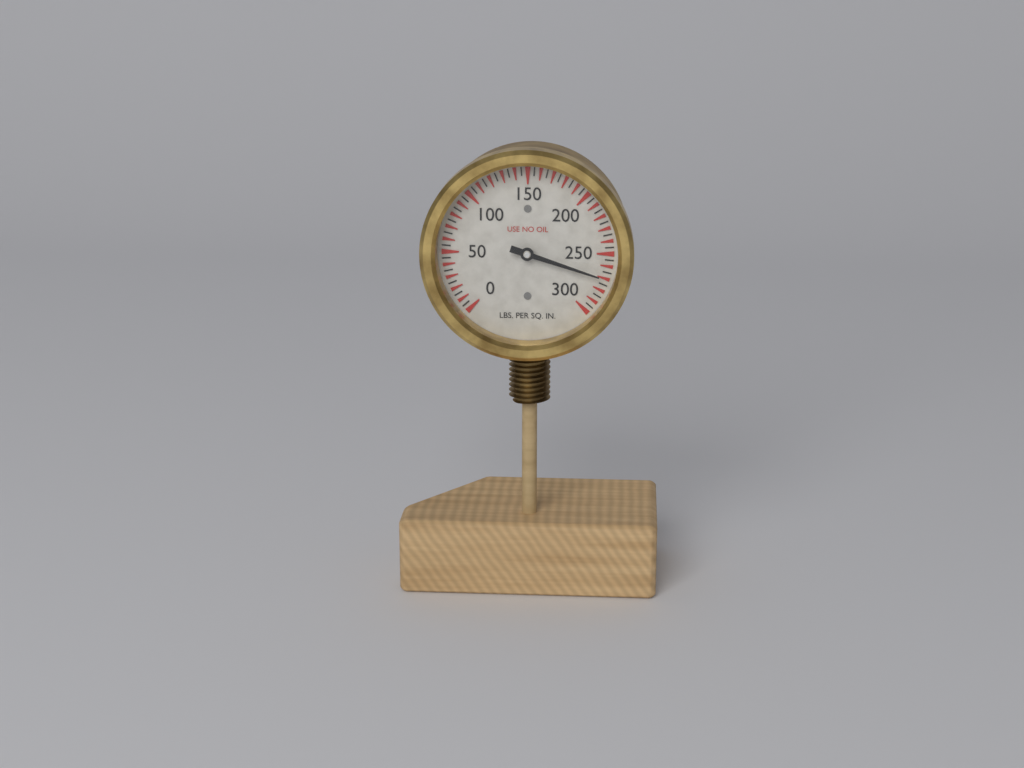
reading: 270 psi
